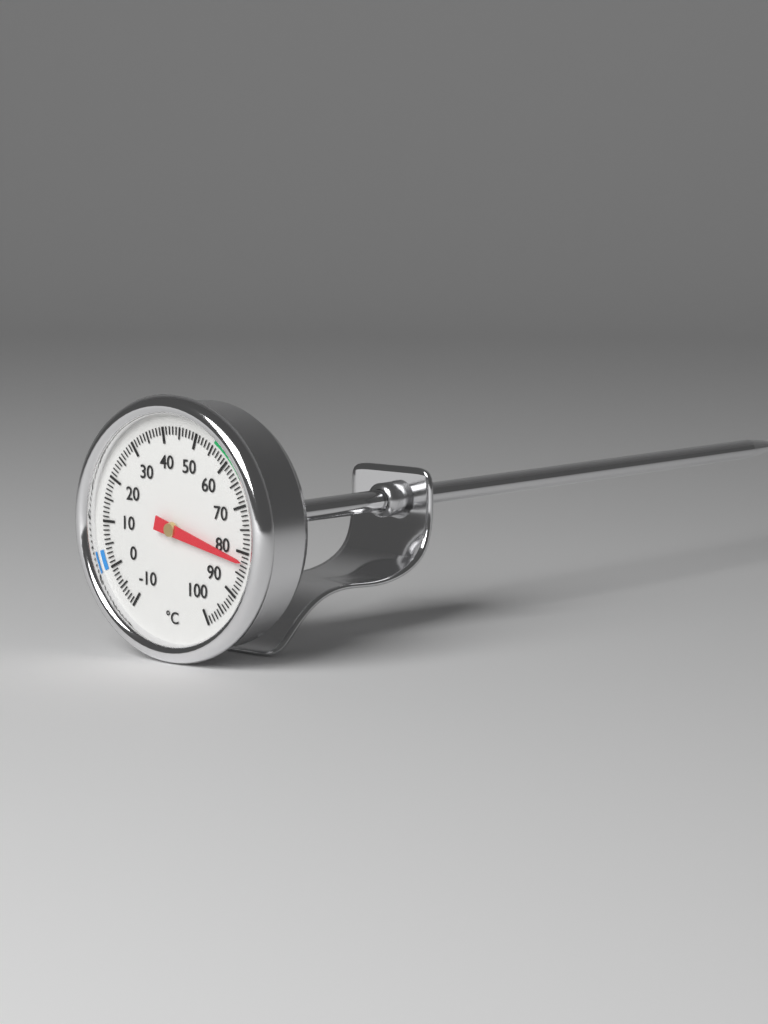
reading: 82 °C
